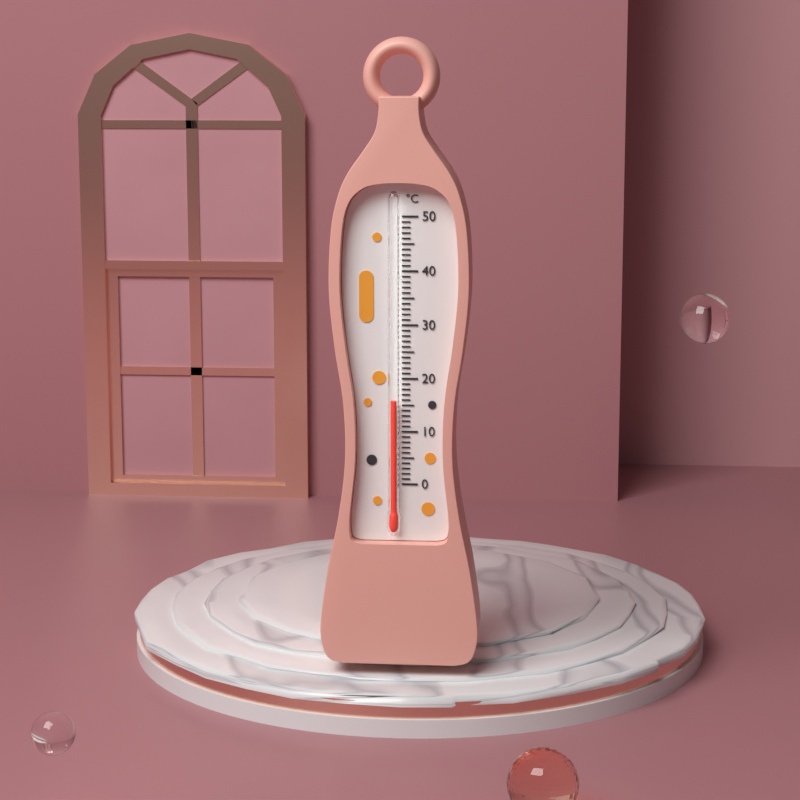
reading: 16 °C
